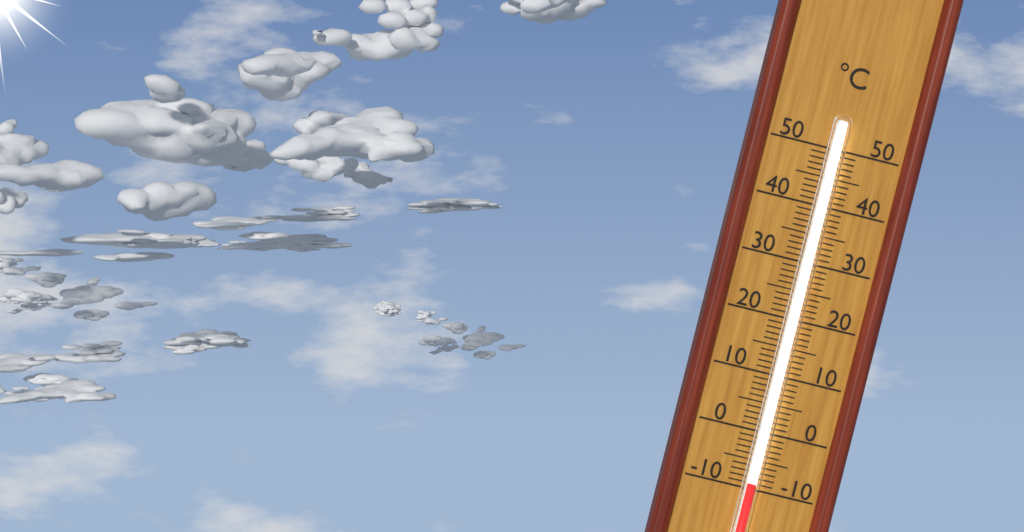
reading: -9 °C
